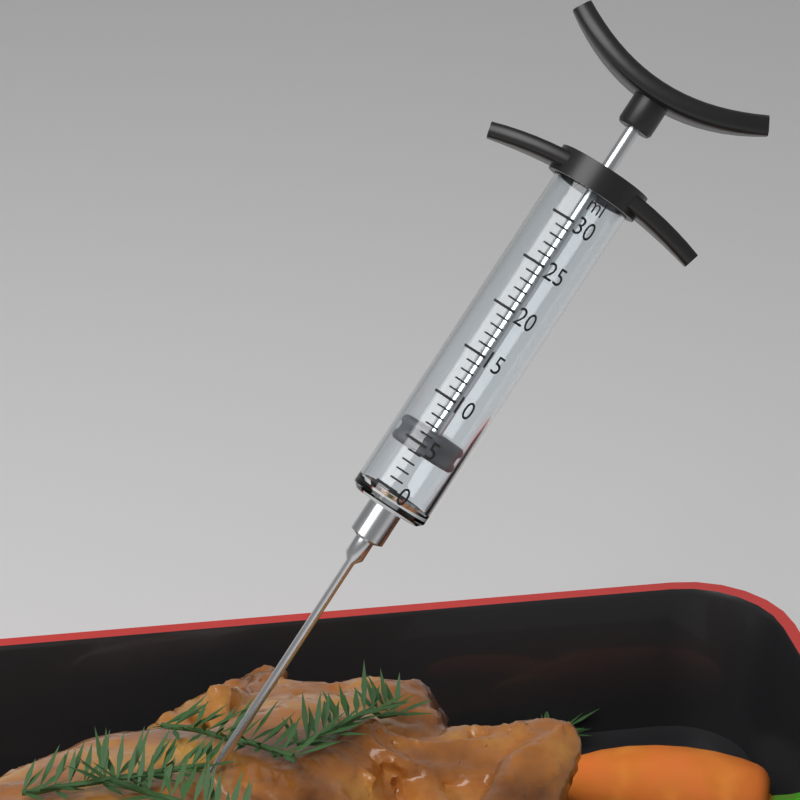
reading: 4 ml
